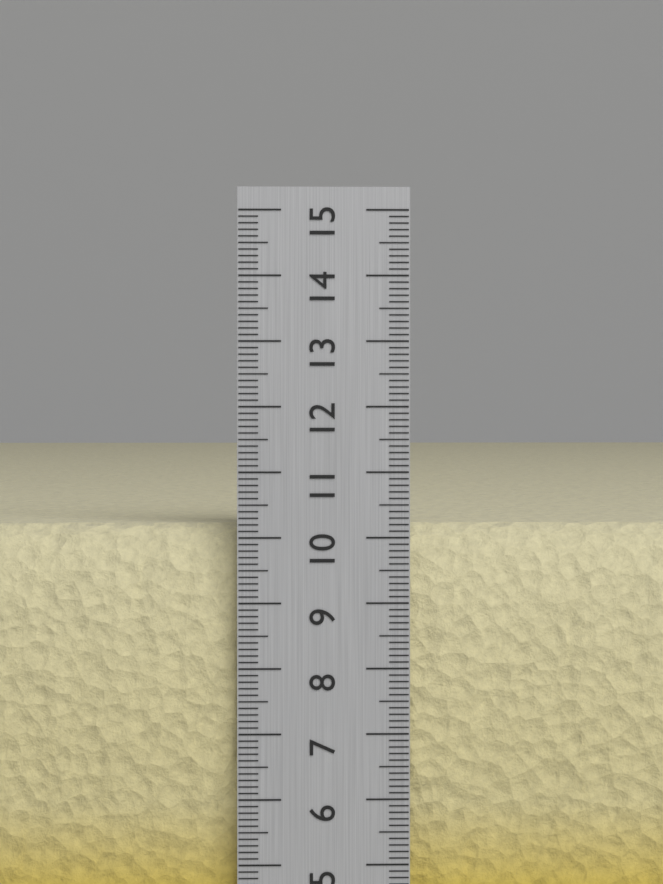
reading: 10.2 cm
